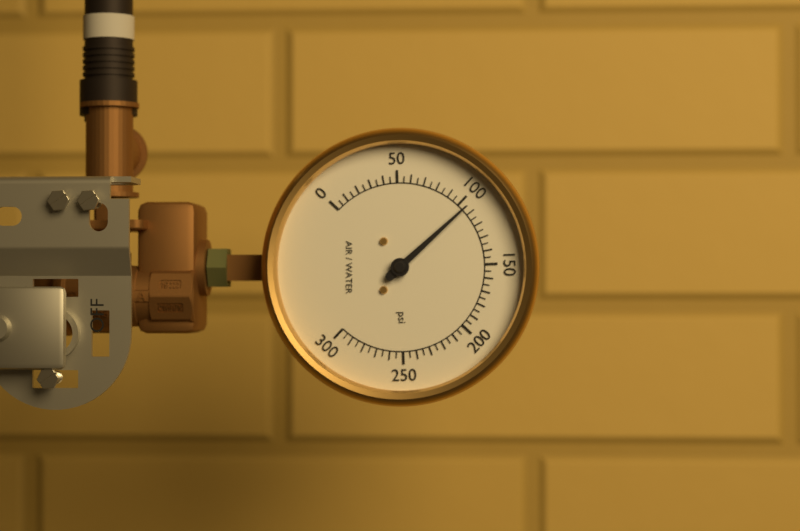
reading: 105 psi
